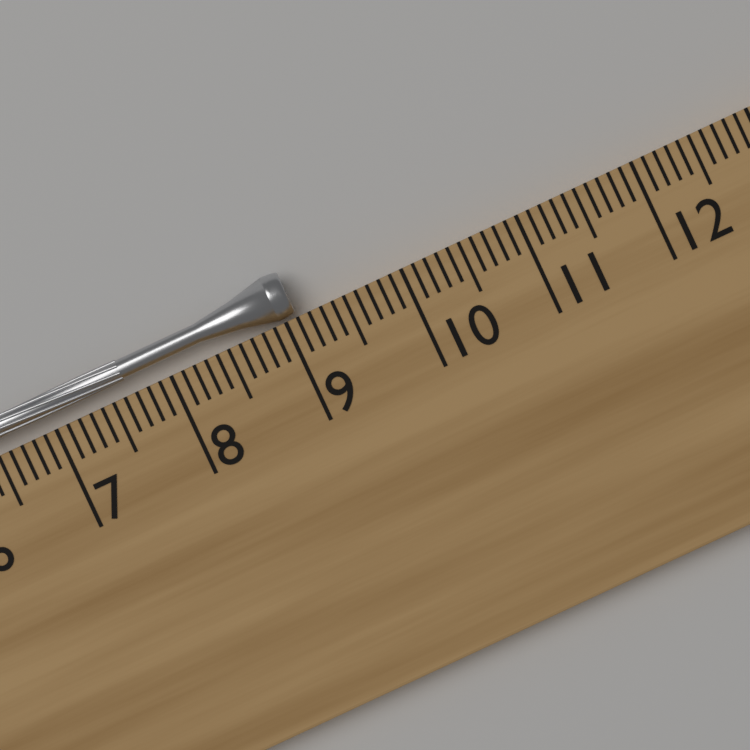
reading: 9.1 cm
